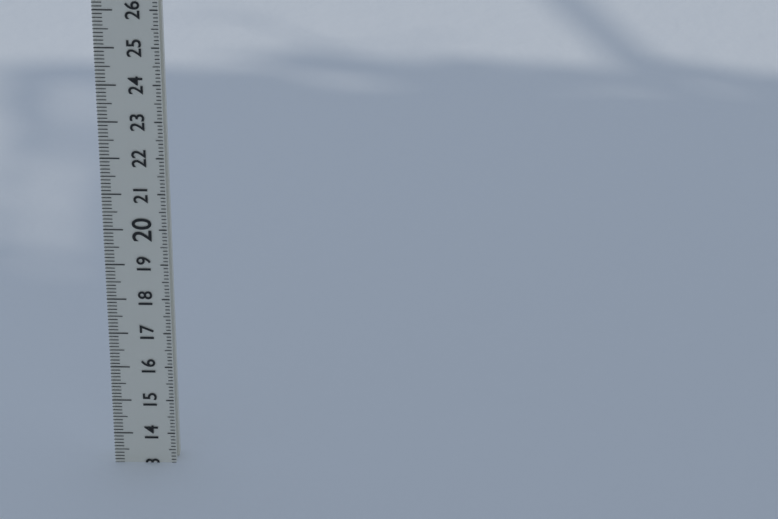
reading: 13.1 (no unit)
